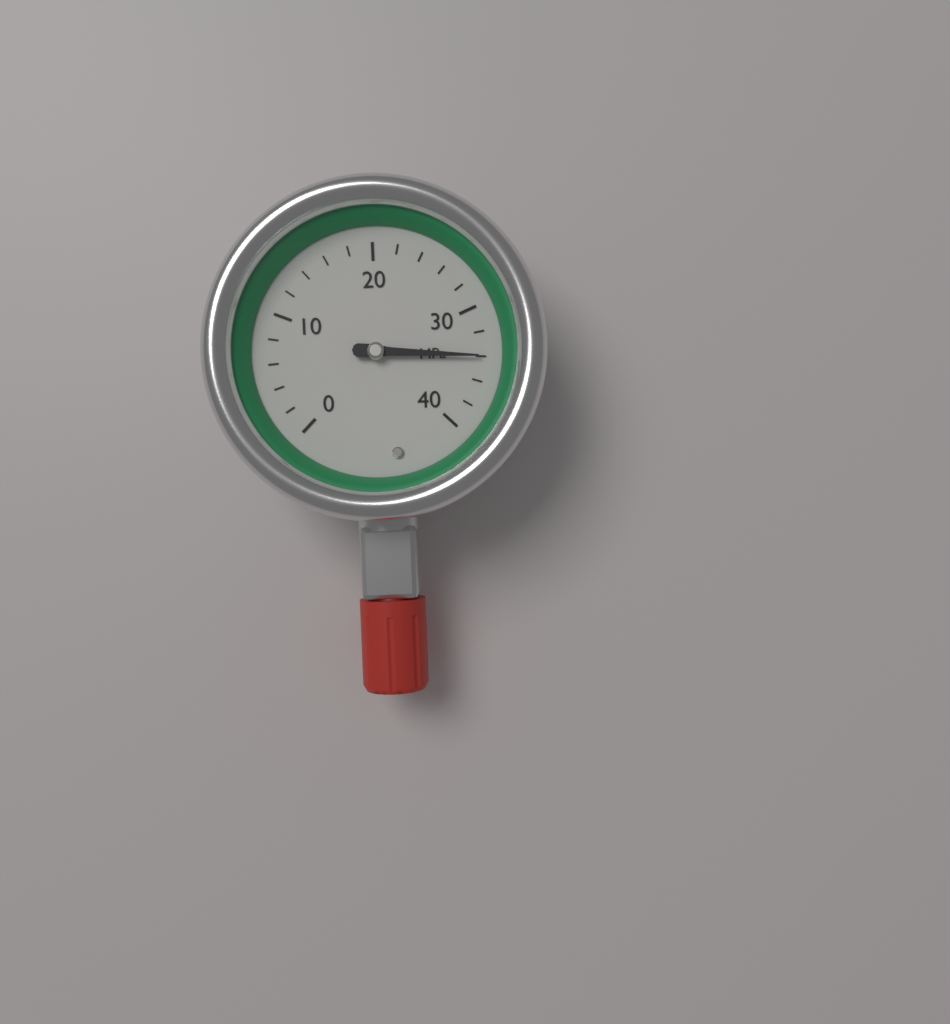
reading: 34 MPa
